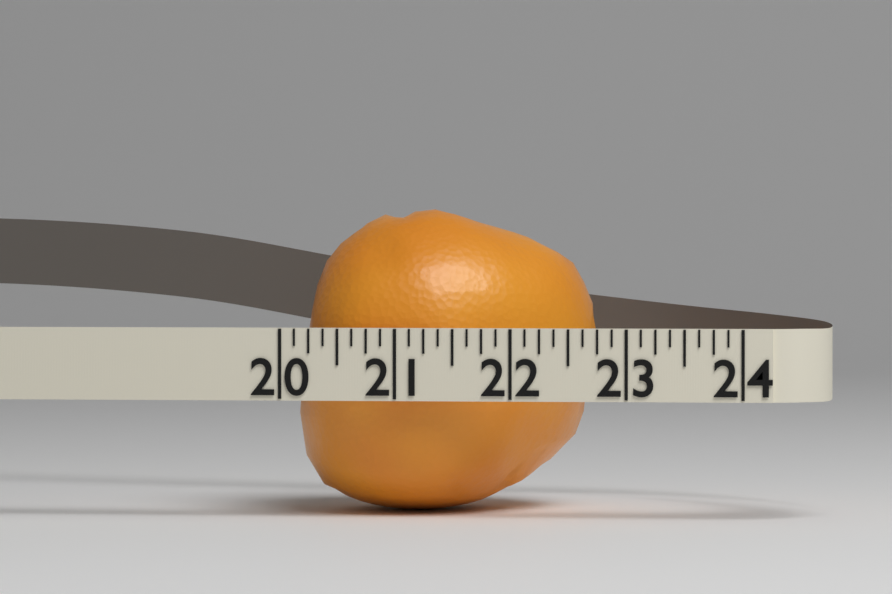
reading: 22.625 (no unit)
